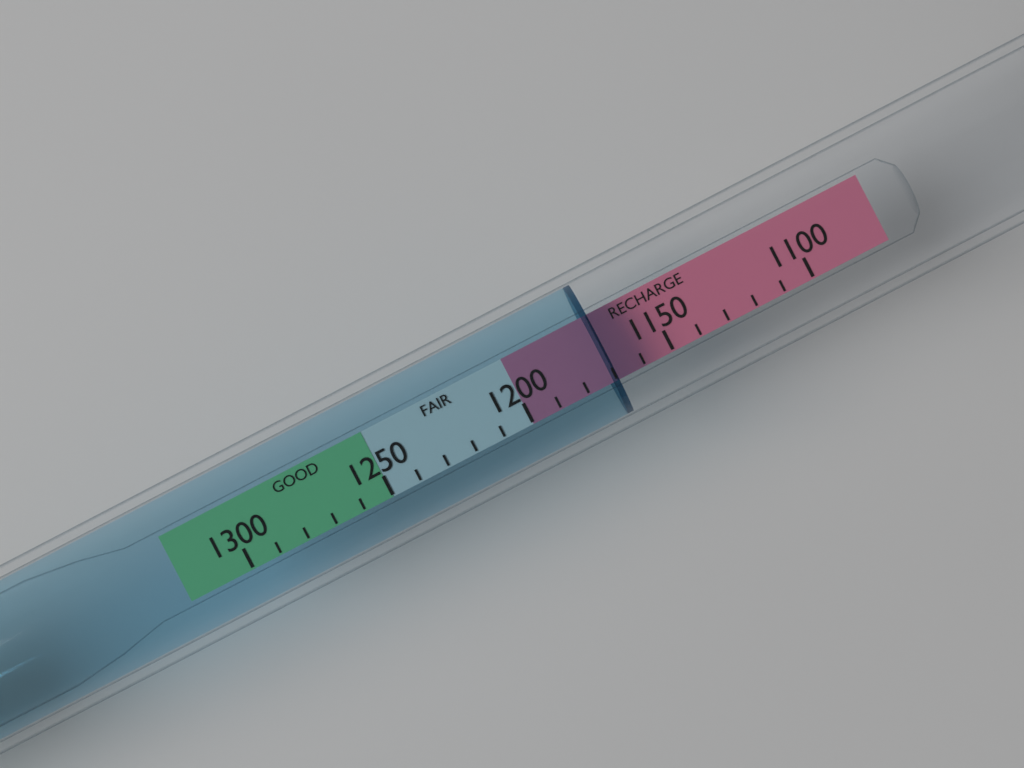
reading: 1170 (no unit)
